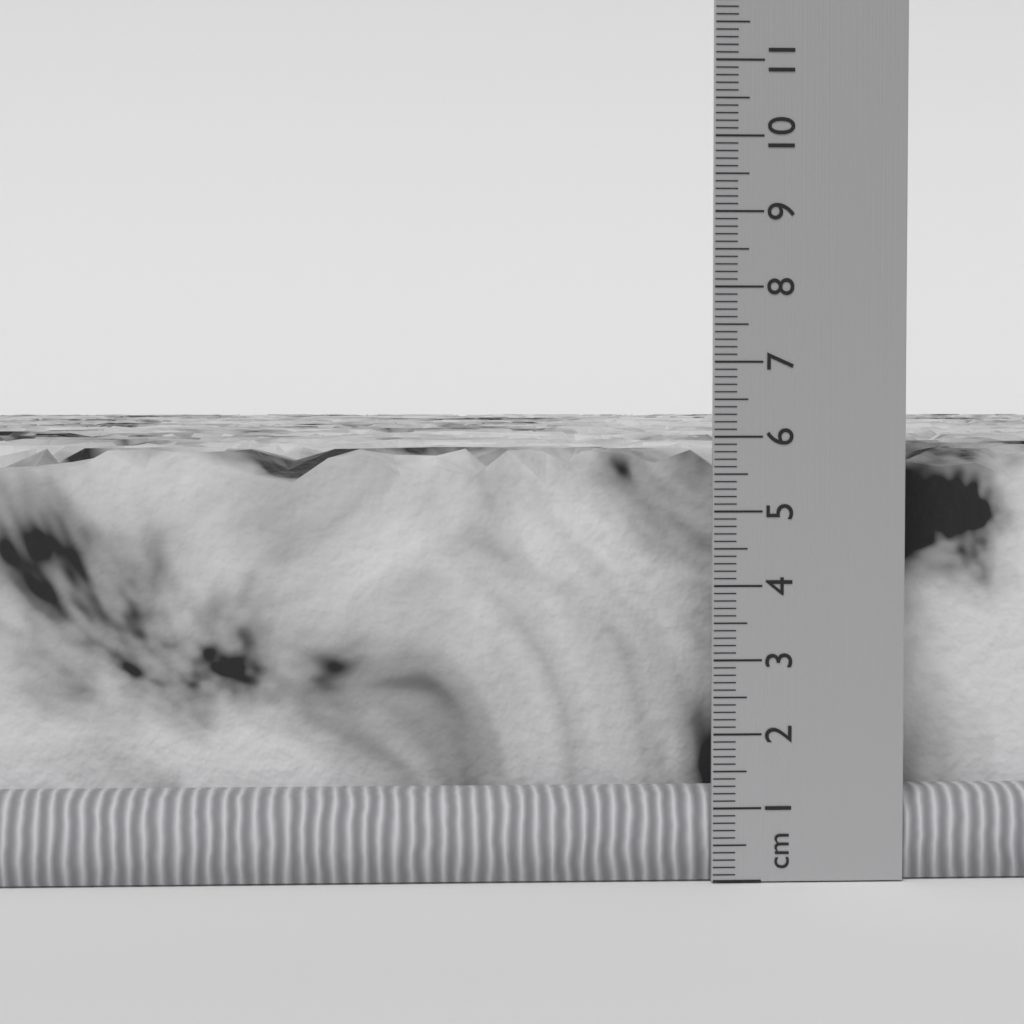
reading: 5.8 cm
